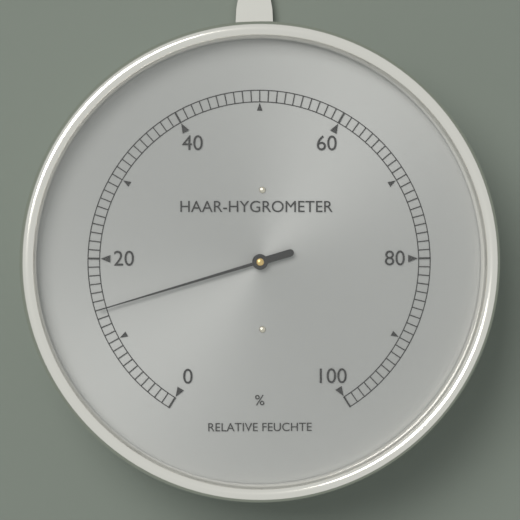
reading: 14 %
